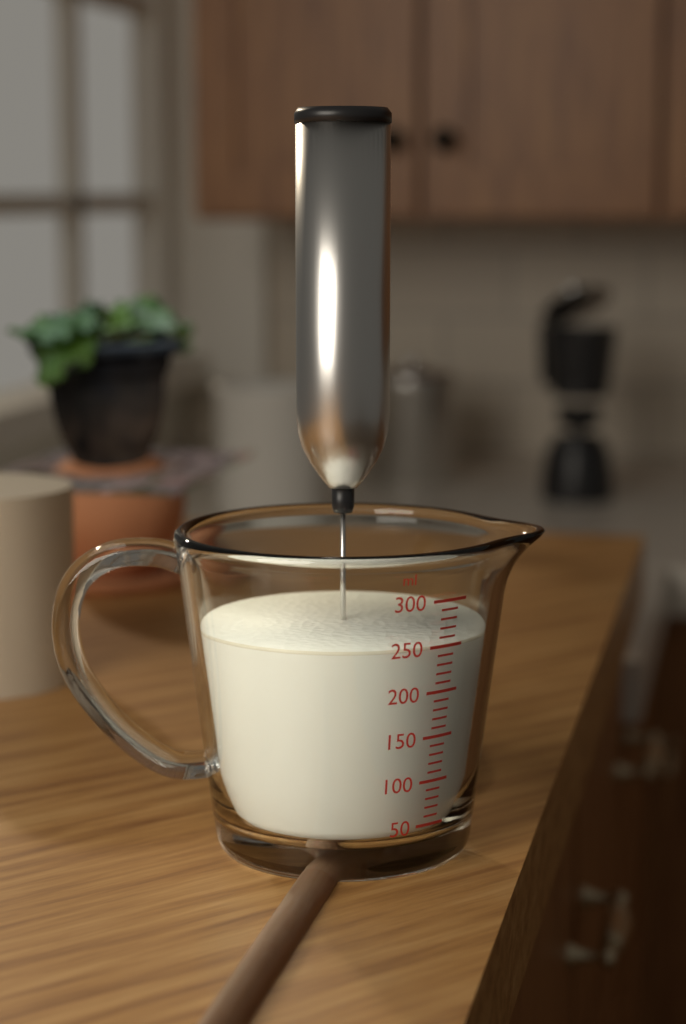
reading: 250 ml
